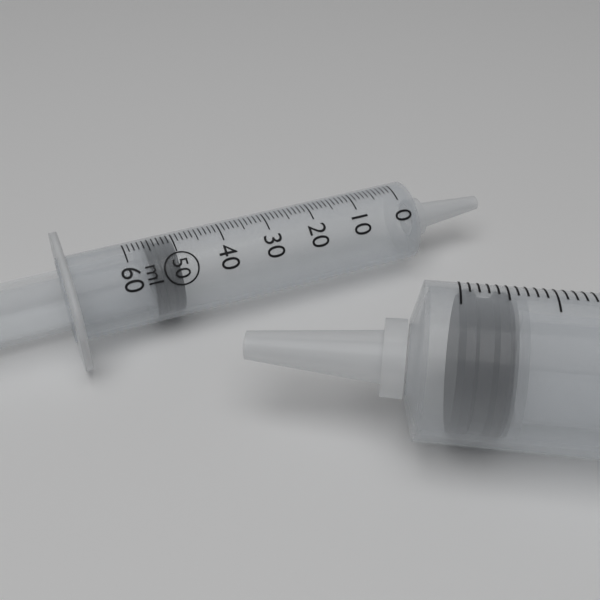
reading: 50 ml
